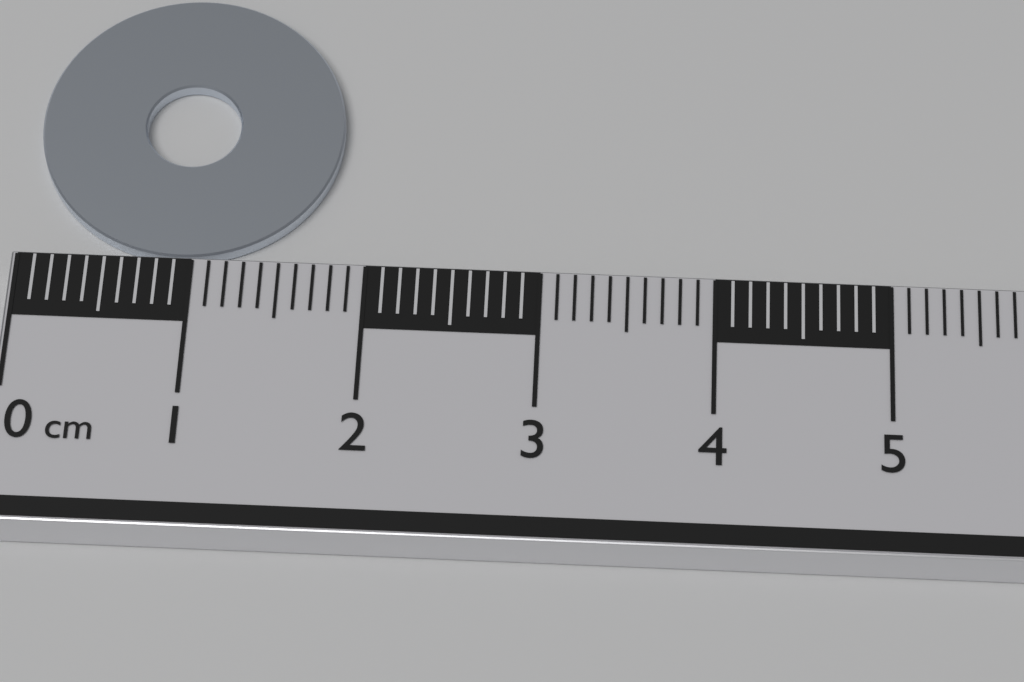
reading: 1.8 cm
